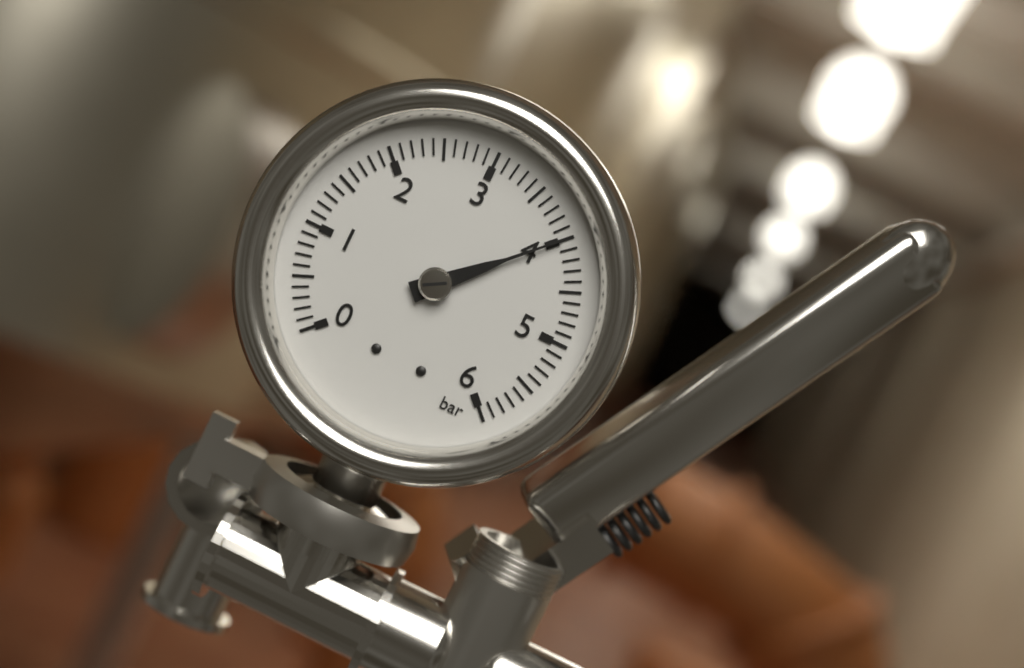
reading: 4.0 bar
